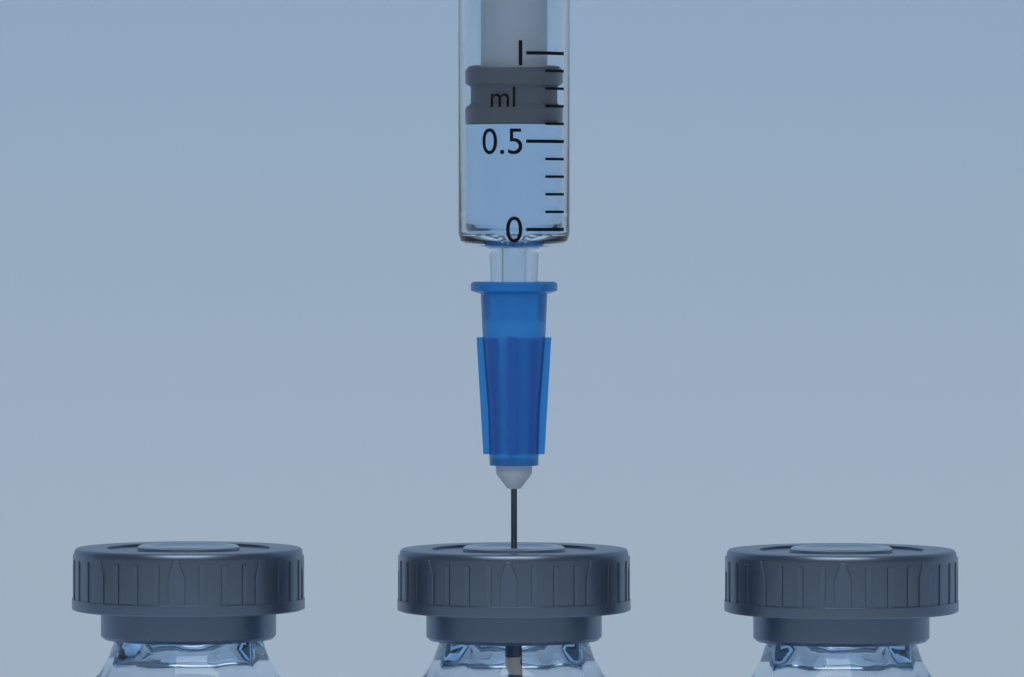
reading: 0.6 ml
